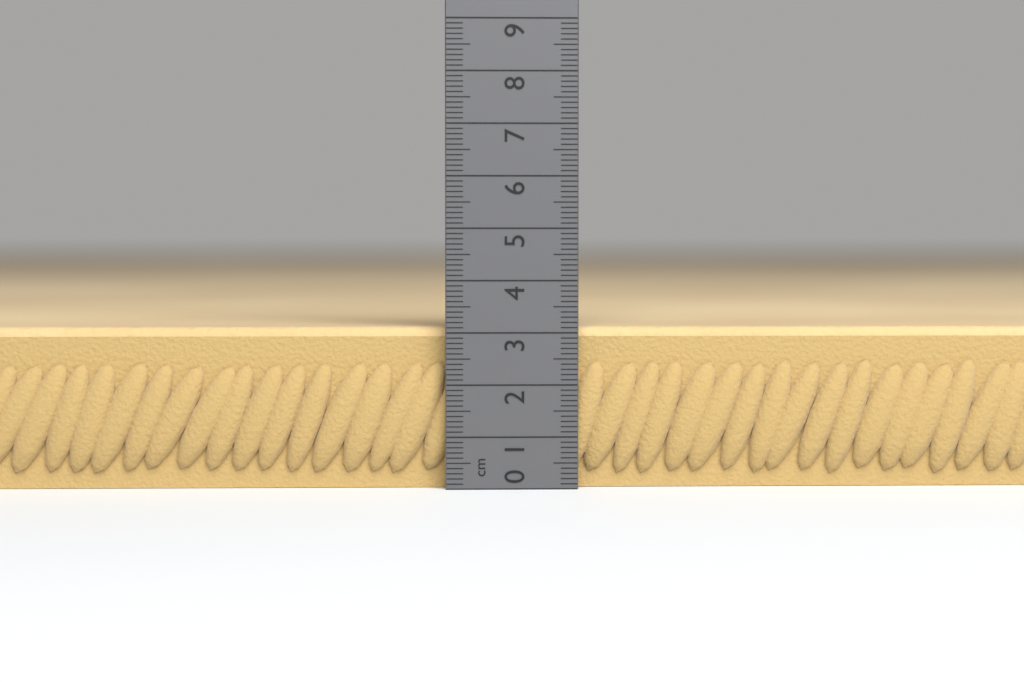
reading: 3.1 cm
